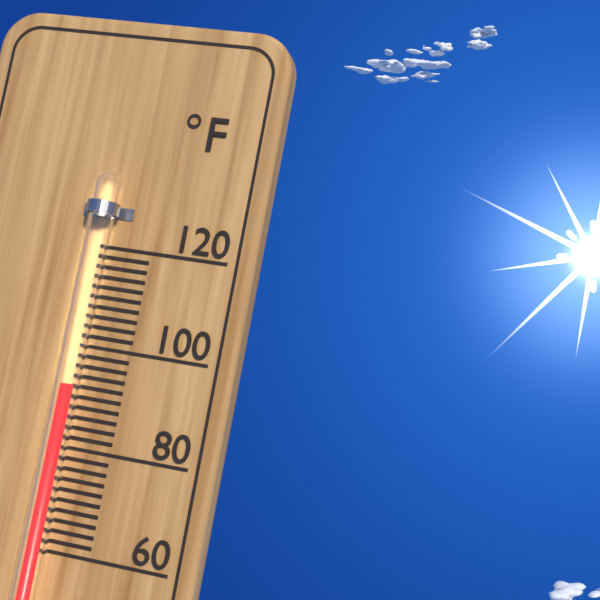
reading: 92 °F
